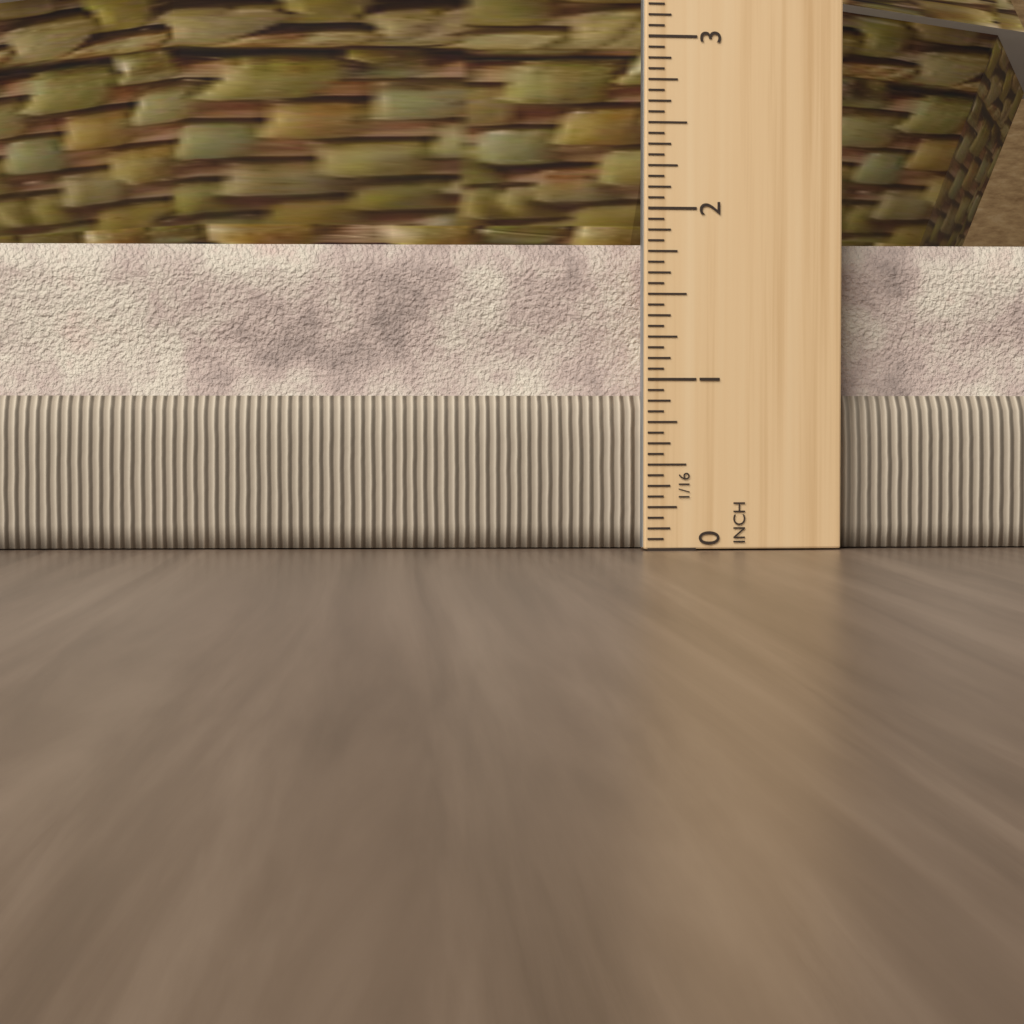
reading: 1.8125 in
